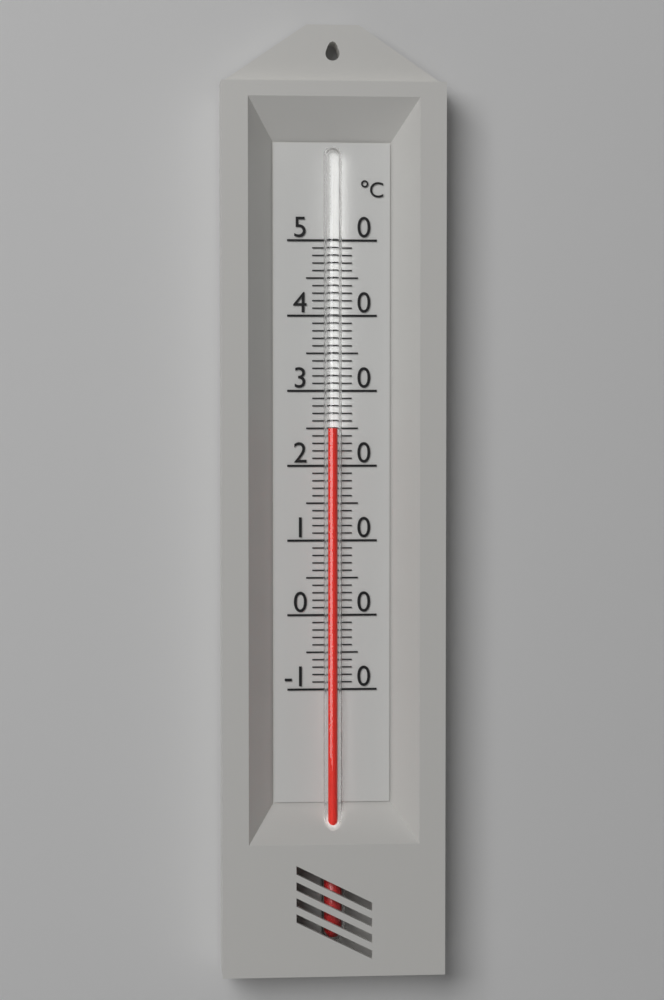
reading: 25 °C
